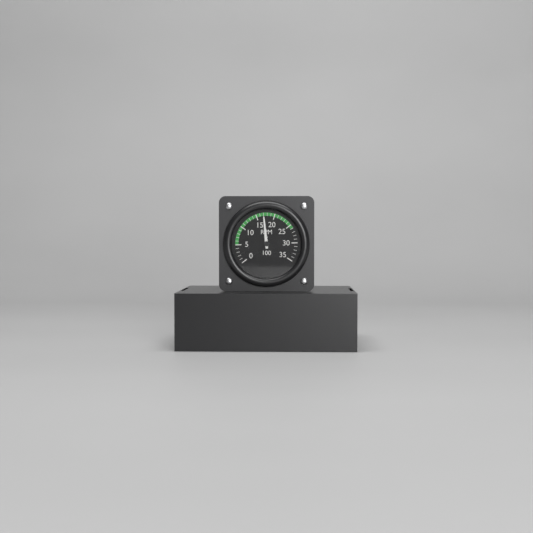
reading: 17 RPM x 100
